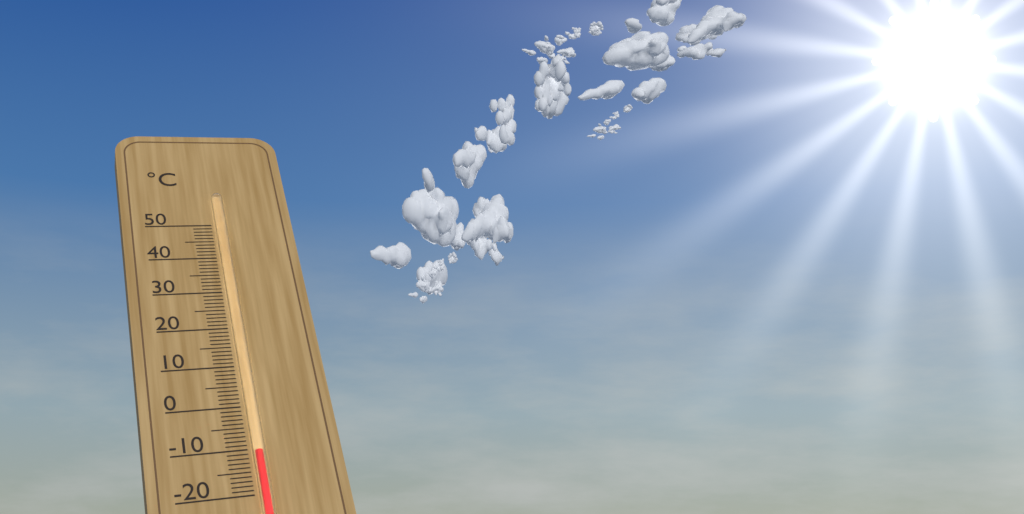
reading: -11 °C
